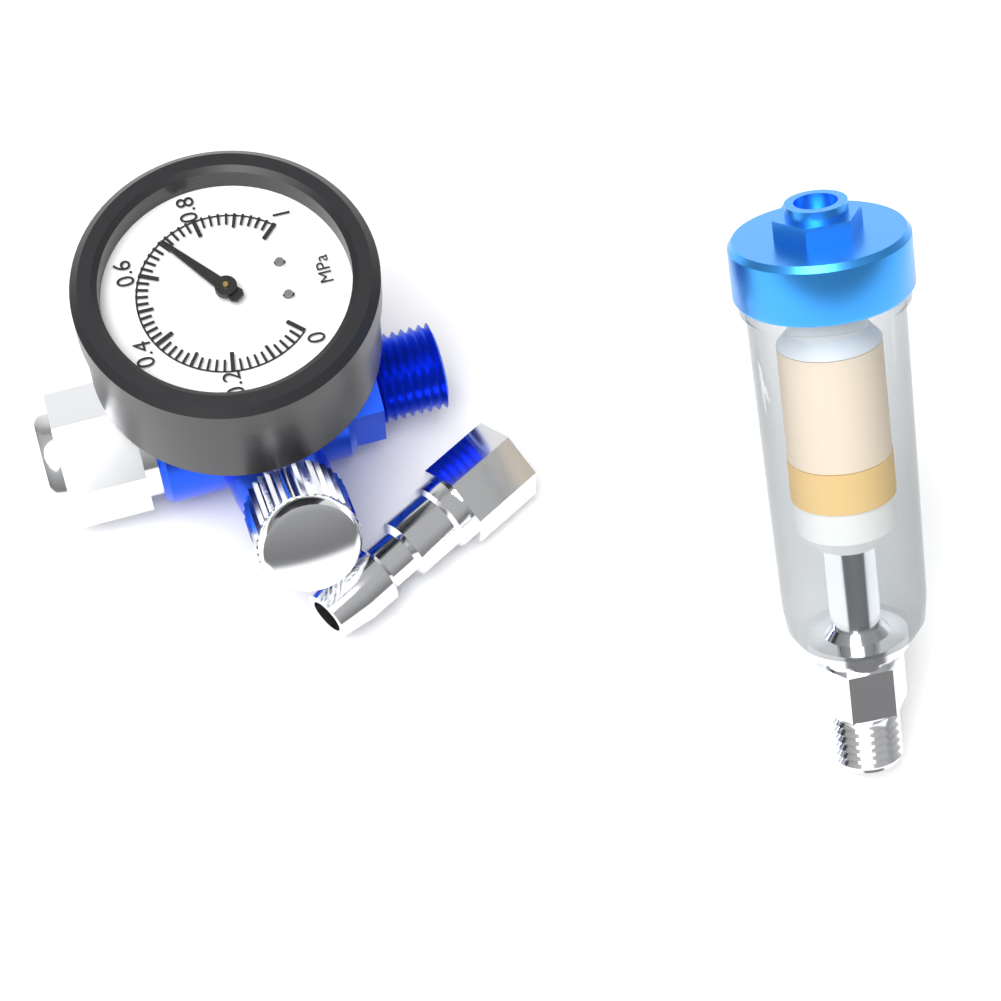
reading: 0.70 MPa
